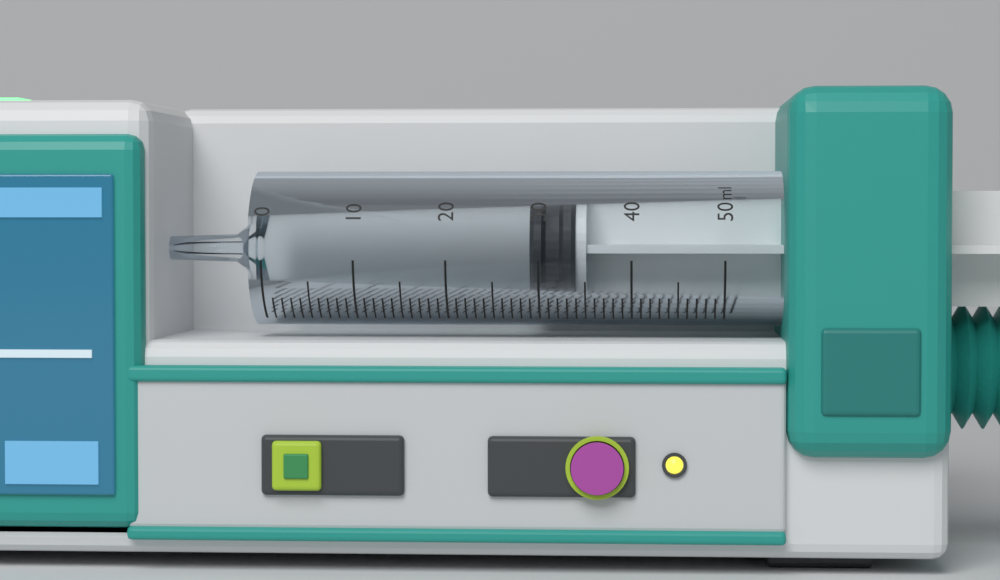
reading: 29 ml
